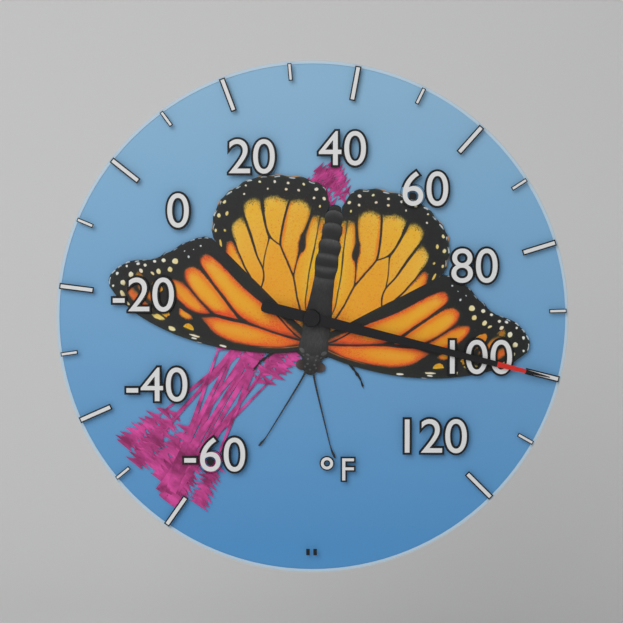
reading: 100 °F
